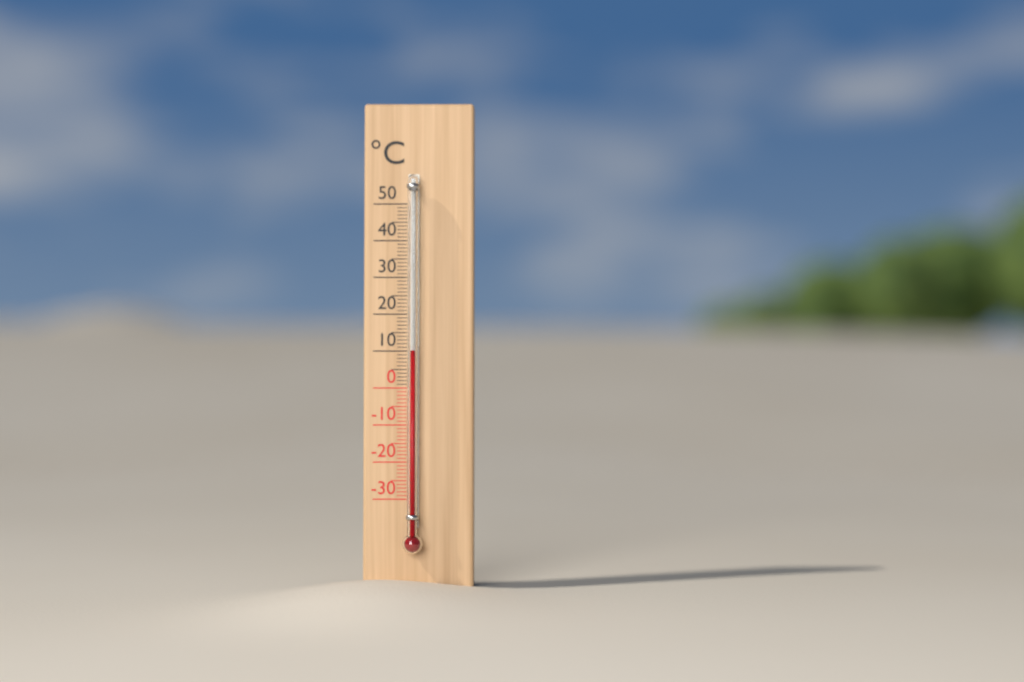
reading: 10 °C
